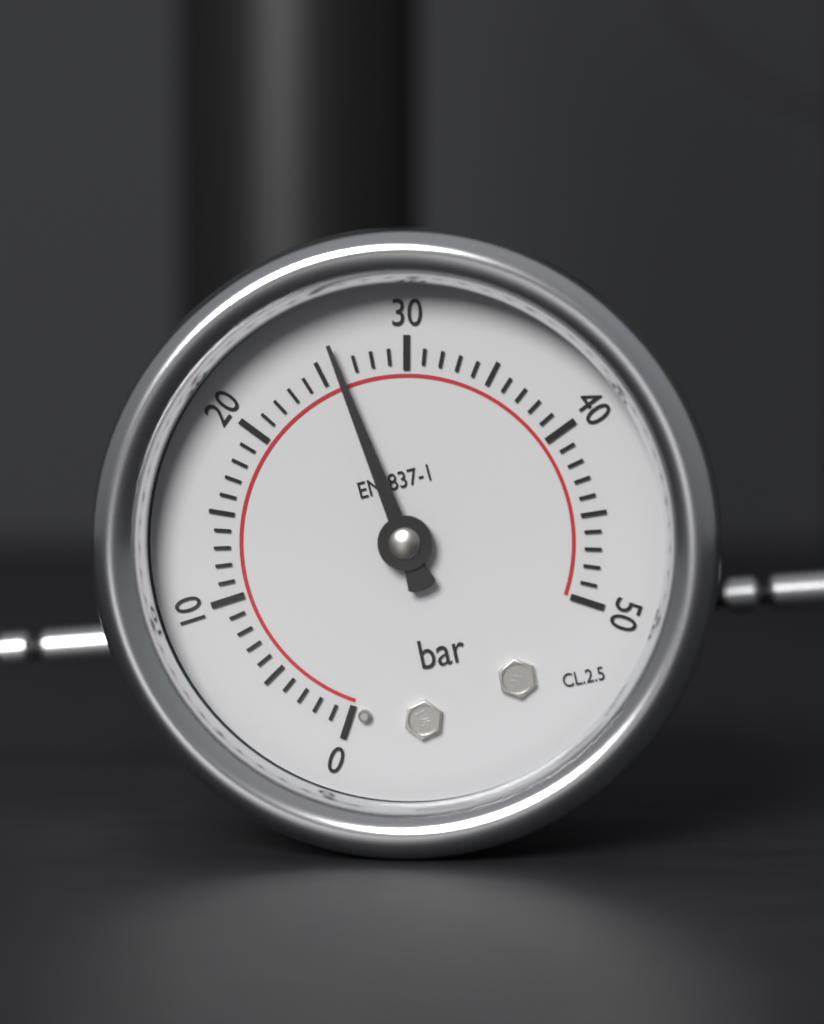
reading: 26 bar
